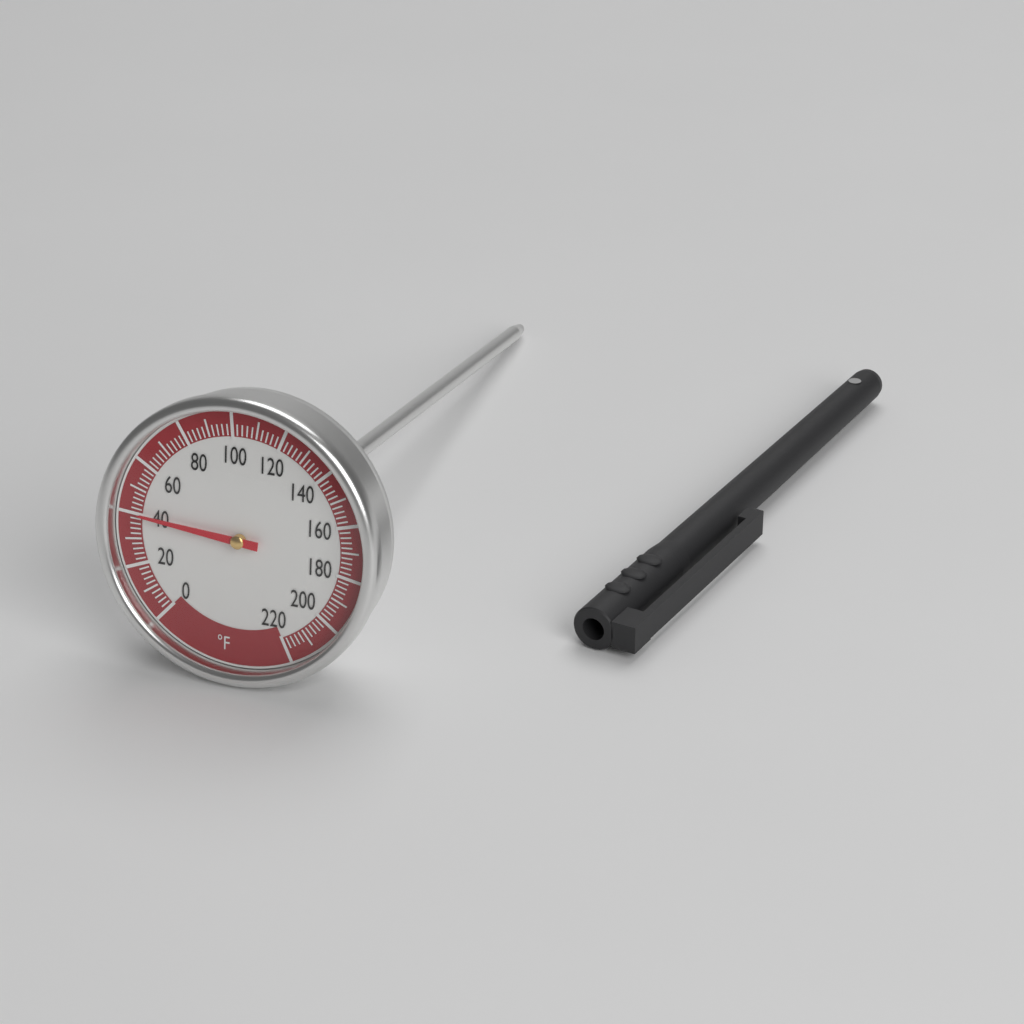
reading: 40 °F
